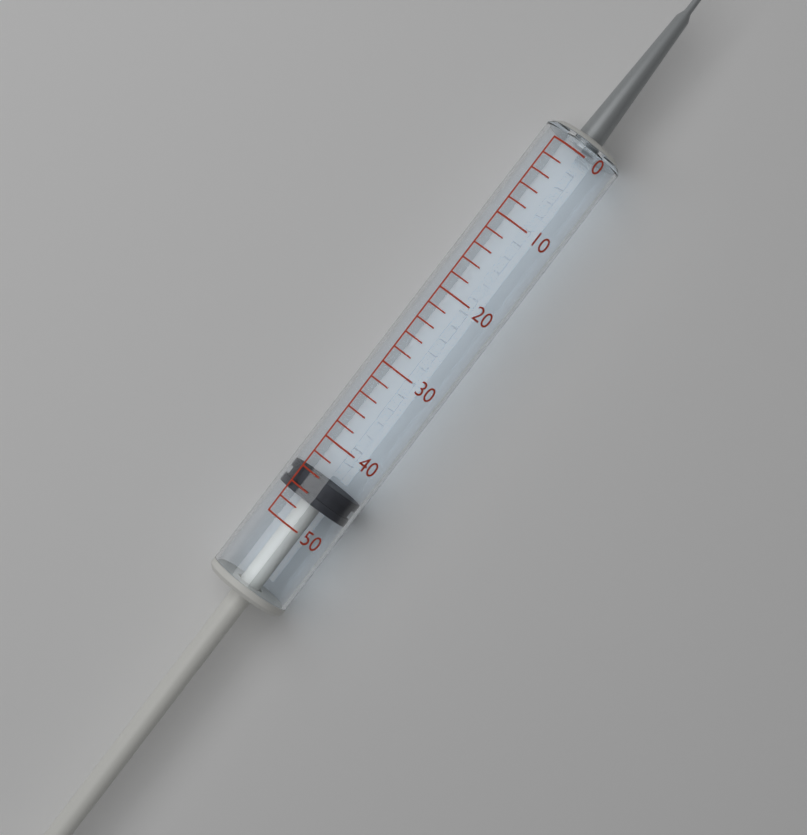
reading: 44 (no unit)
